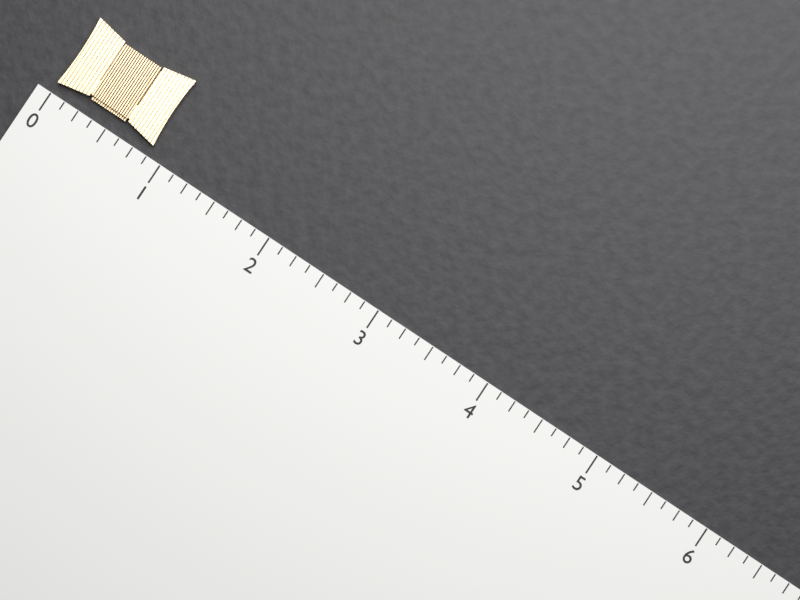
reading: 0.875 (no unit)
